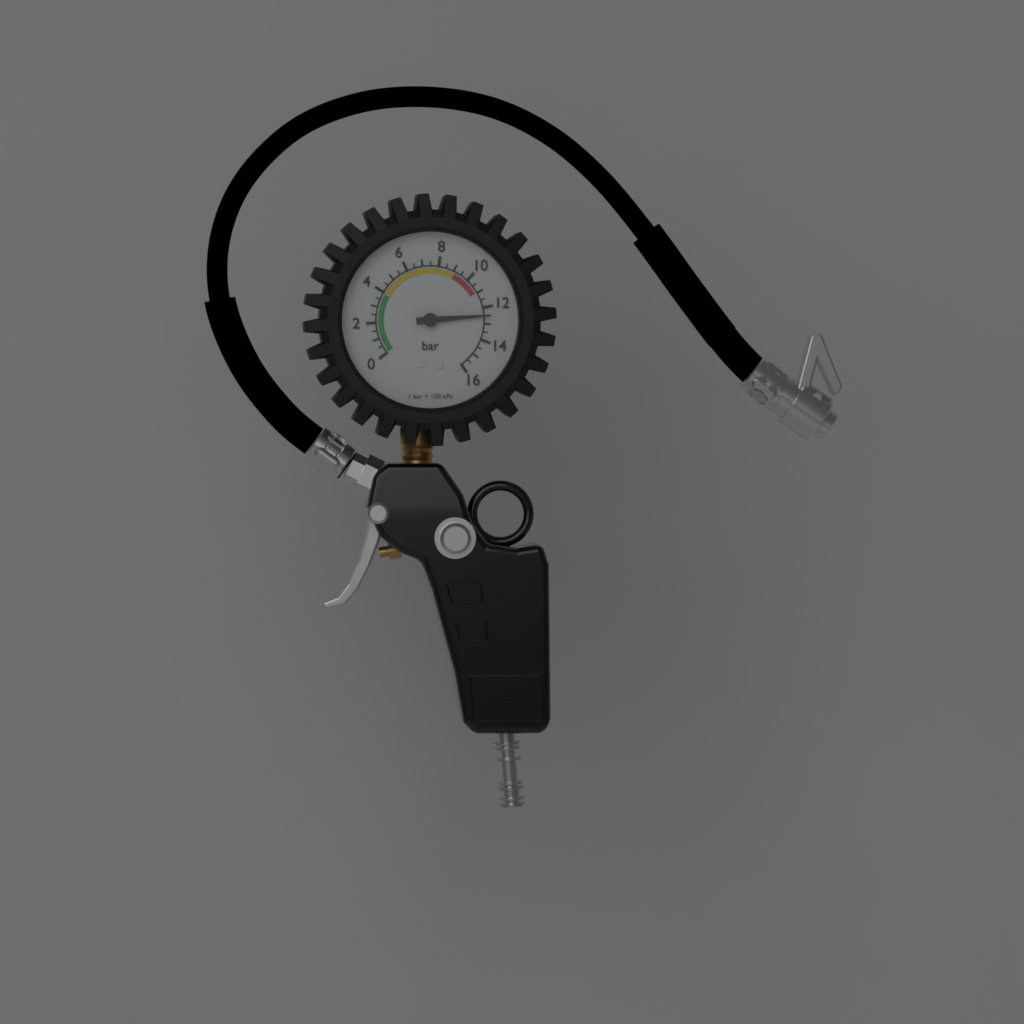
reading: 12.5 bar
